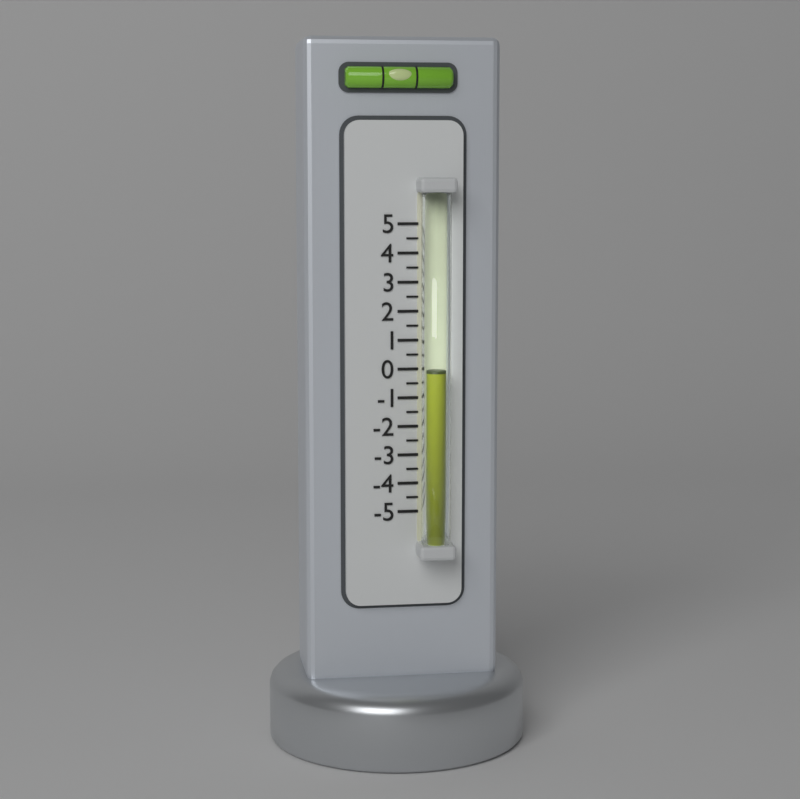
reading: 0.0 (no unit)
